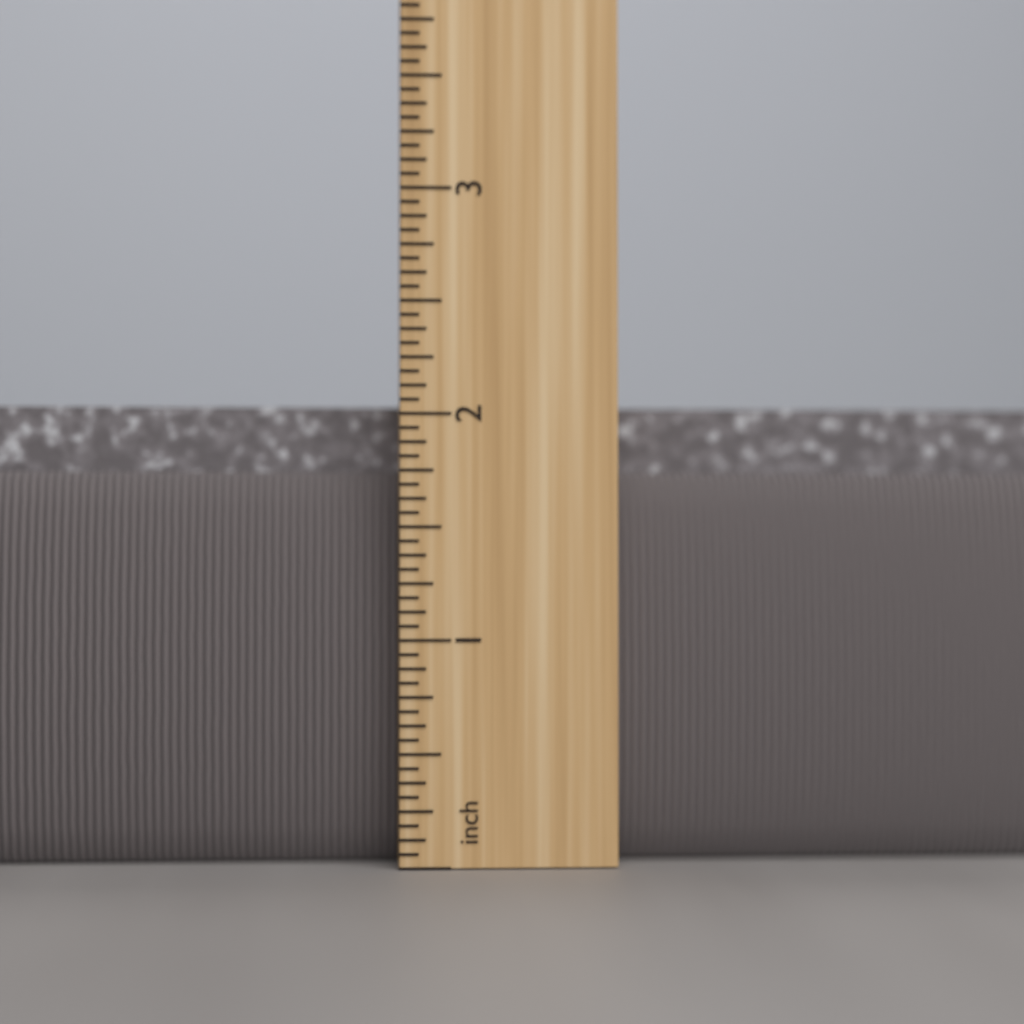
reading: 2.0625 inch
